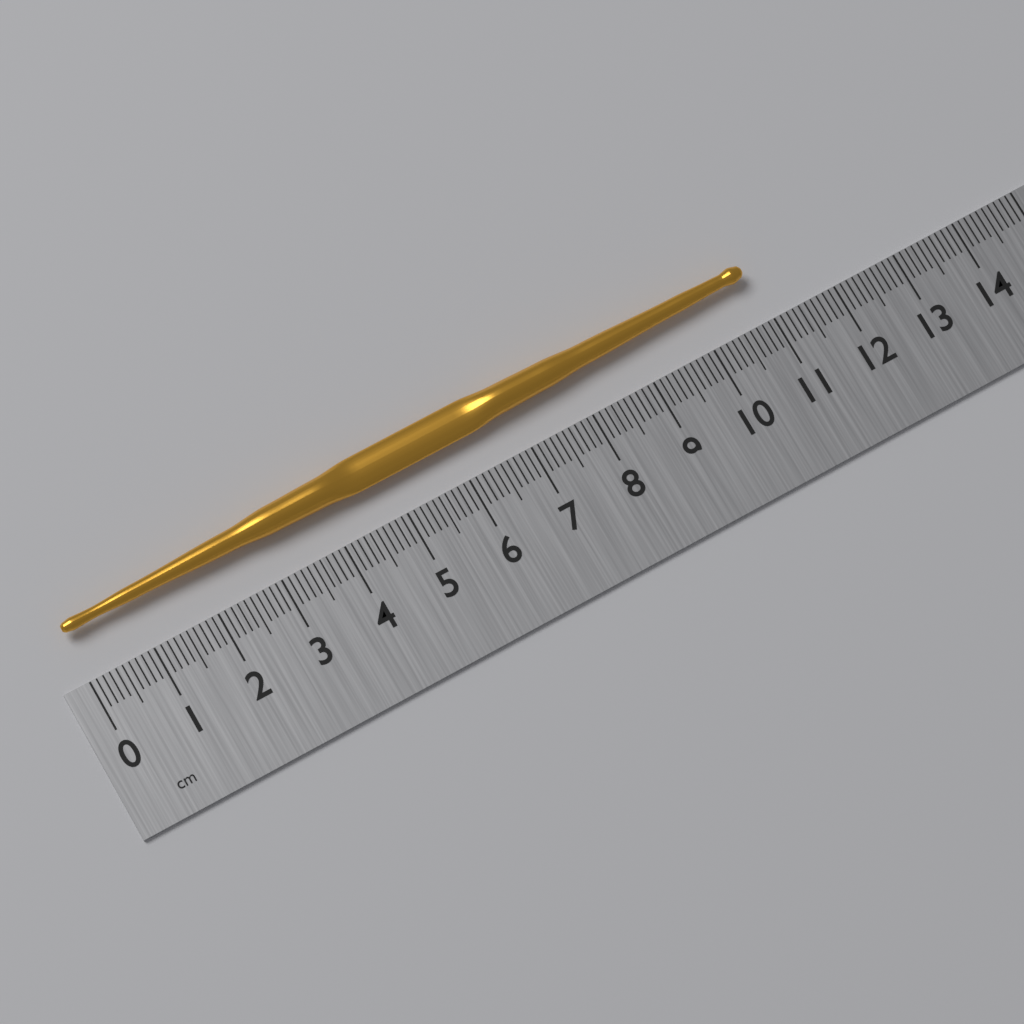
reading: 10.9 cm
